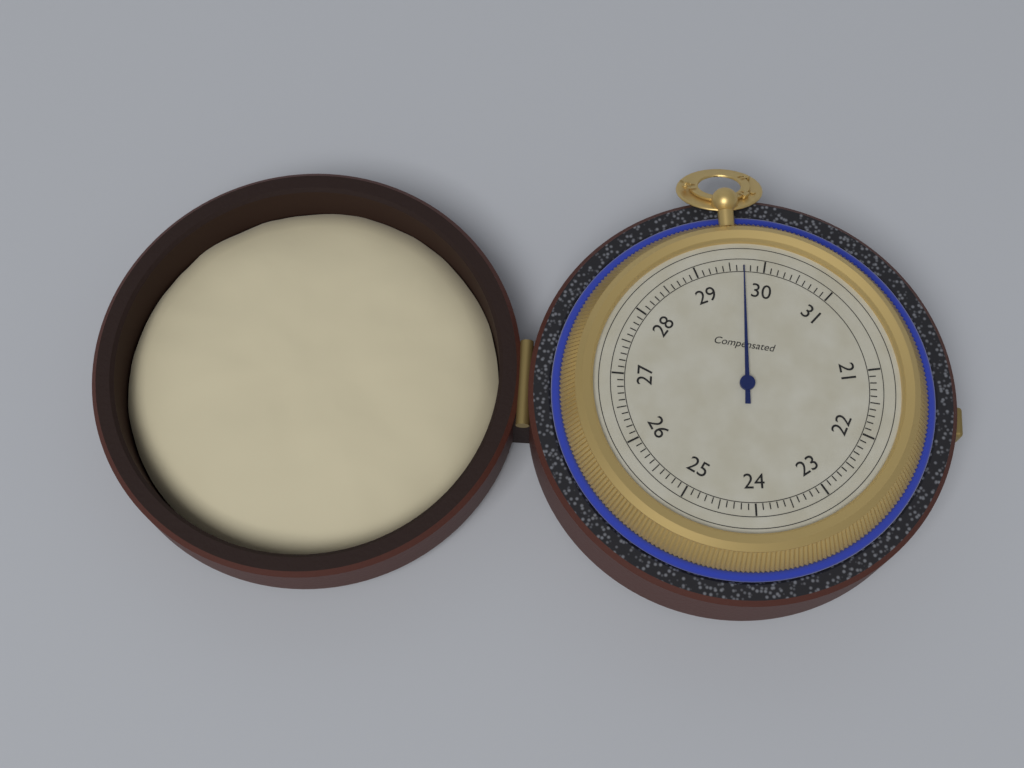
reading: 29.7 (no unit)
